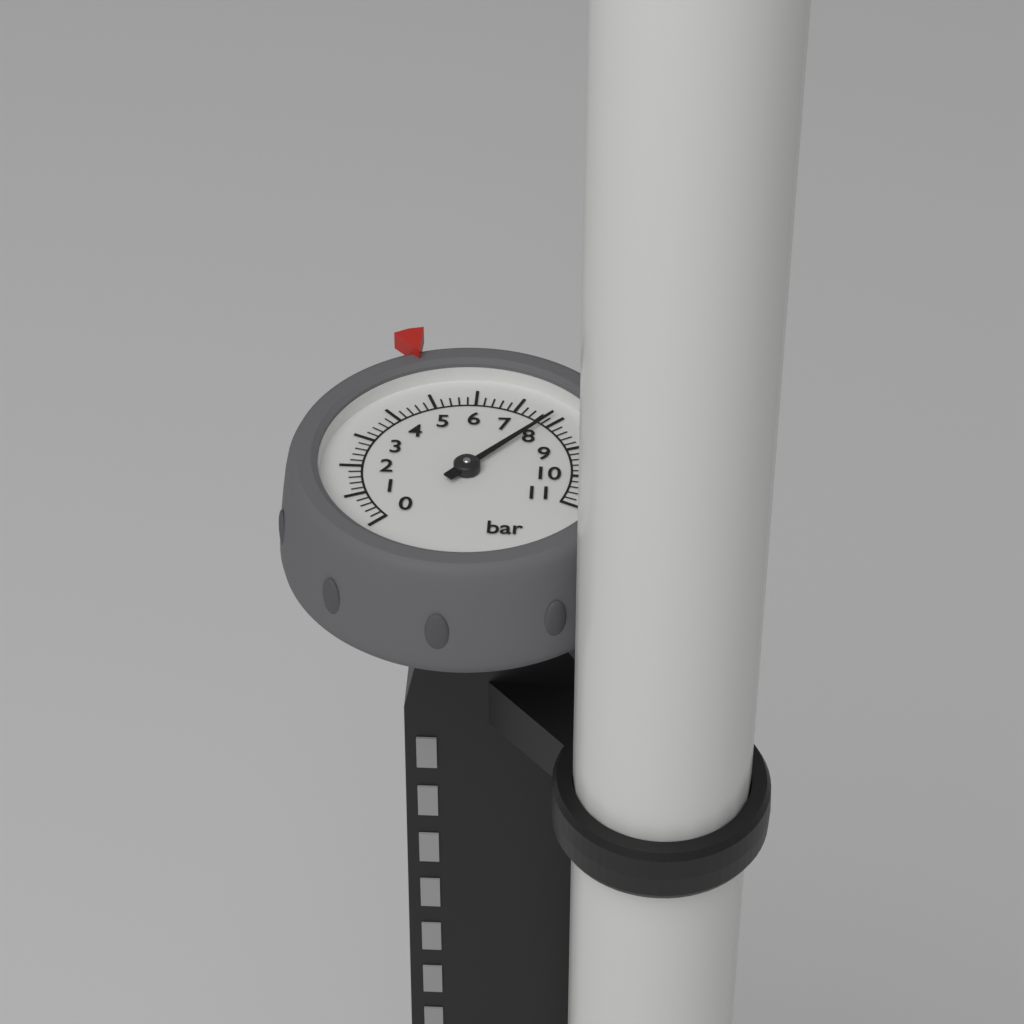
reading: 7.8 bar
